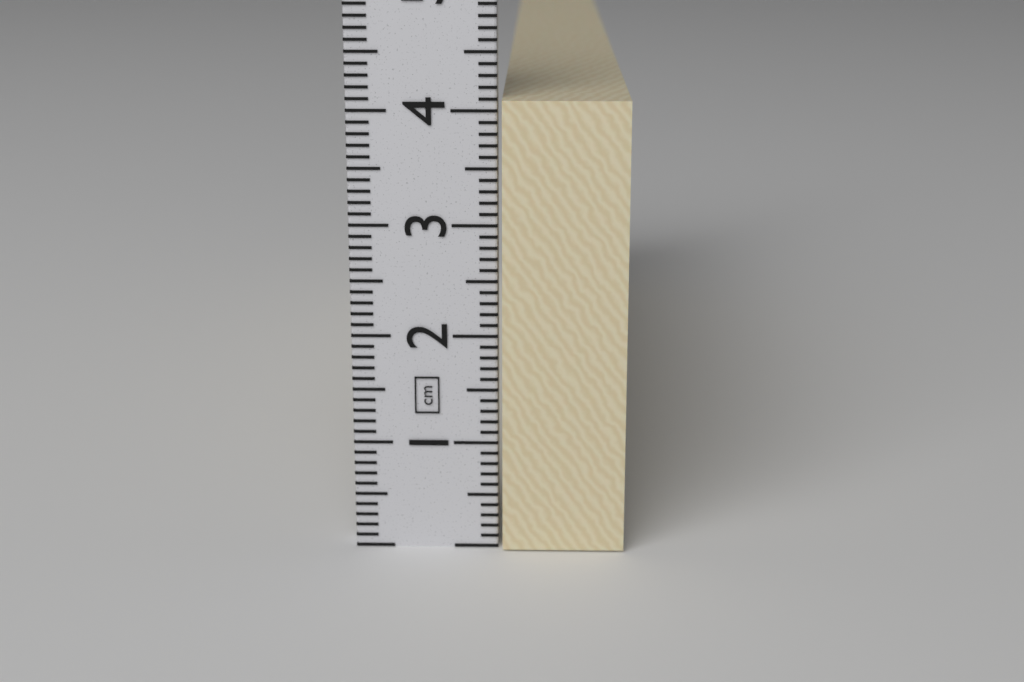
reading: 4.1 cm
